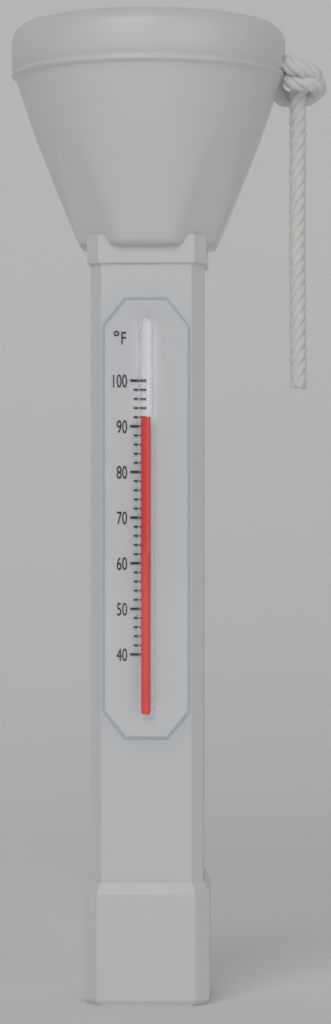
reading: 92 °F
